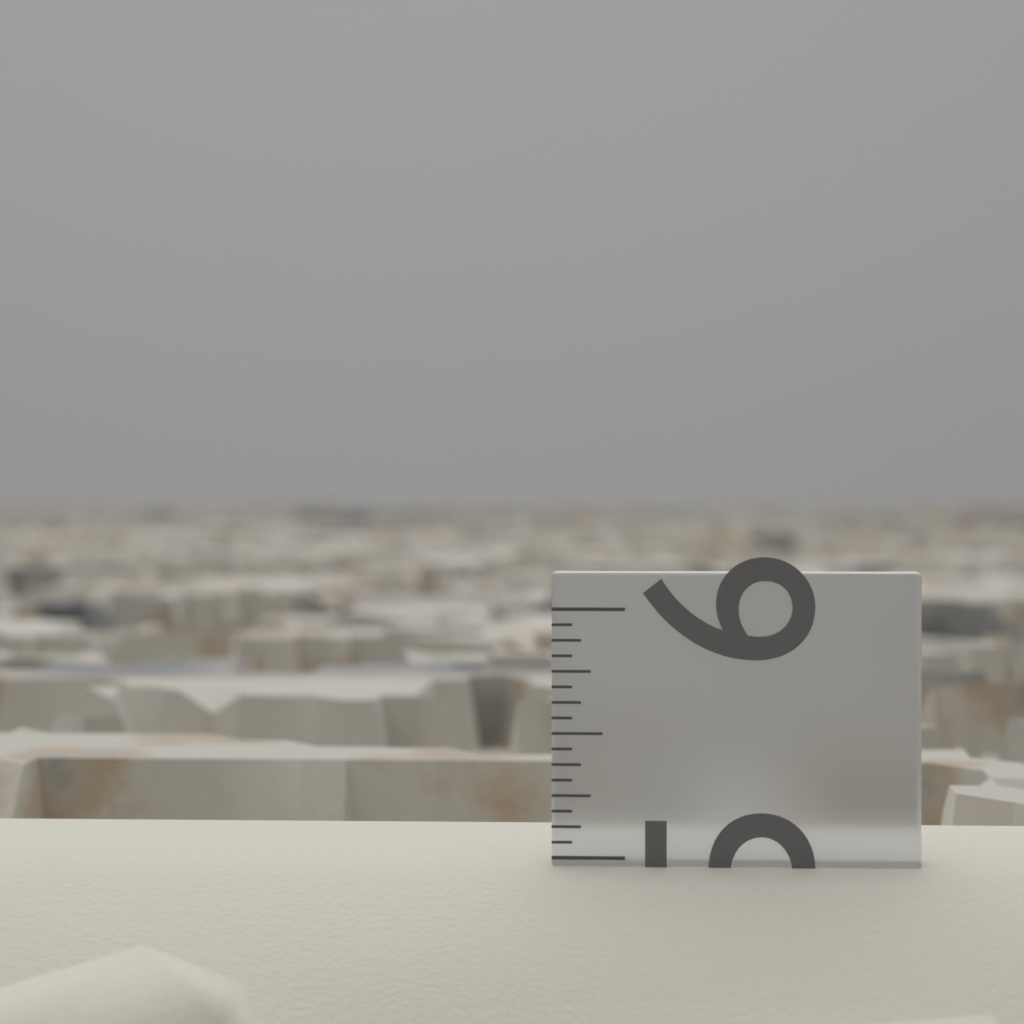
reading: 5.0625 in
